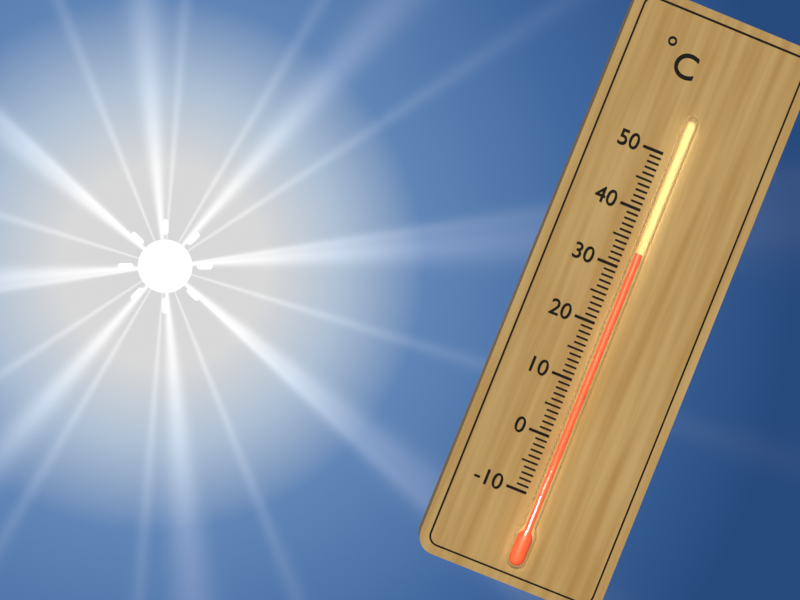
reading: 33 °C
